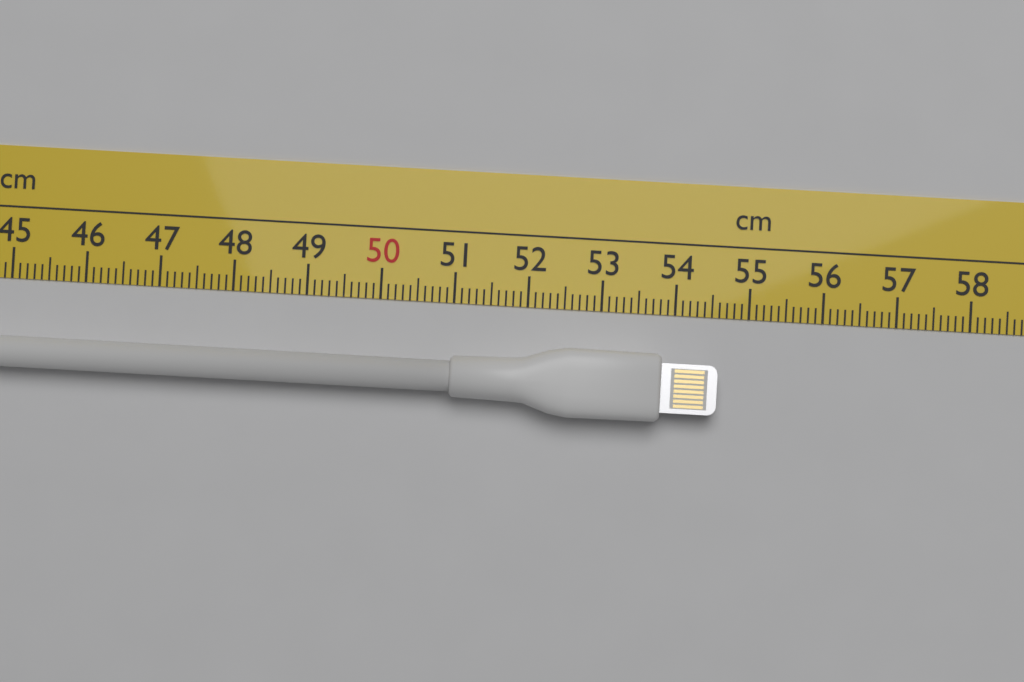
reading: 54.6 cm
